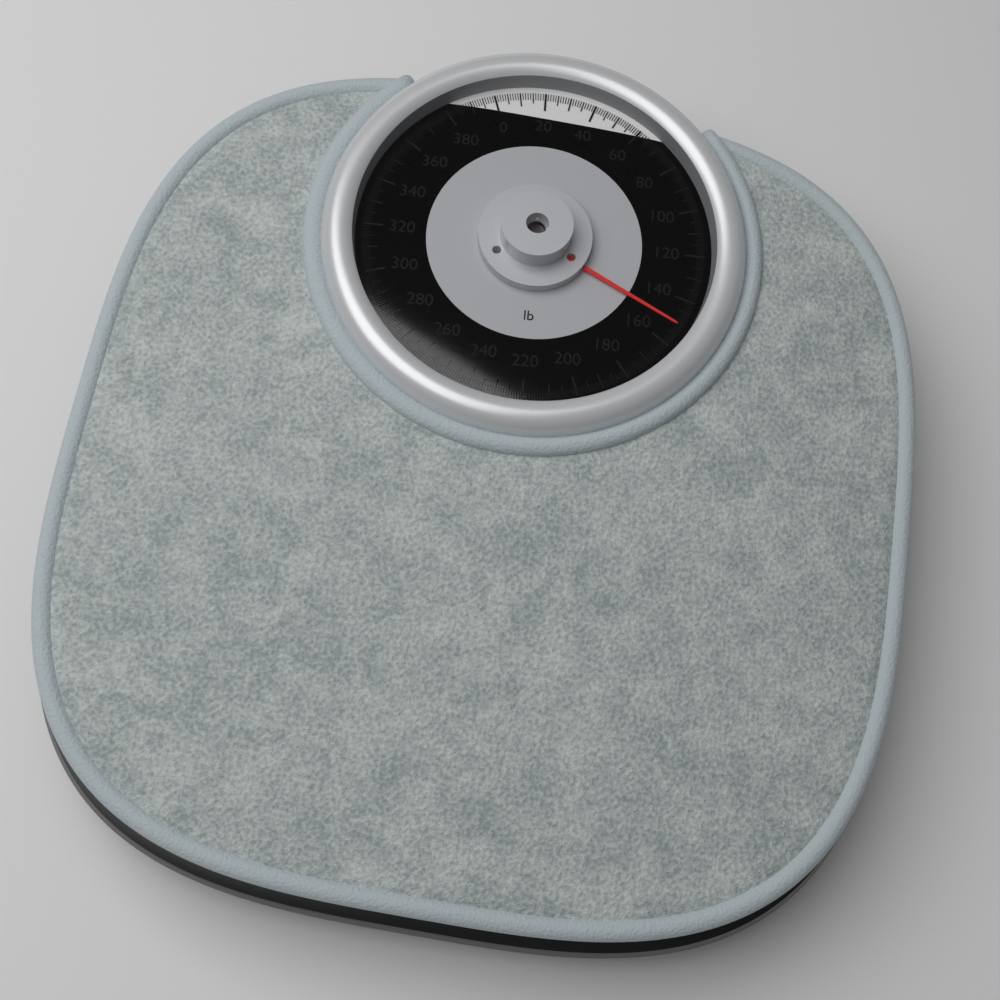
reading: 151 lb
